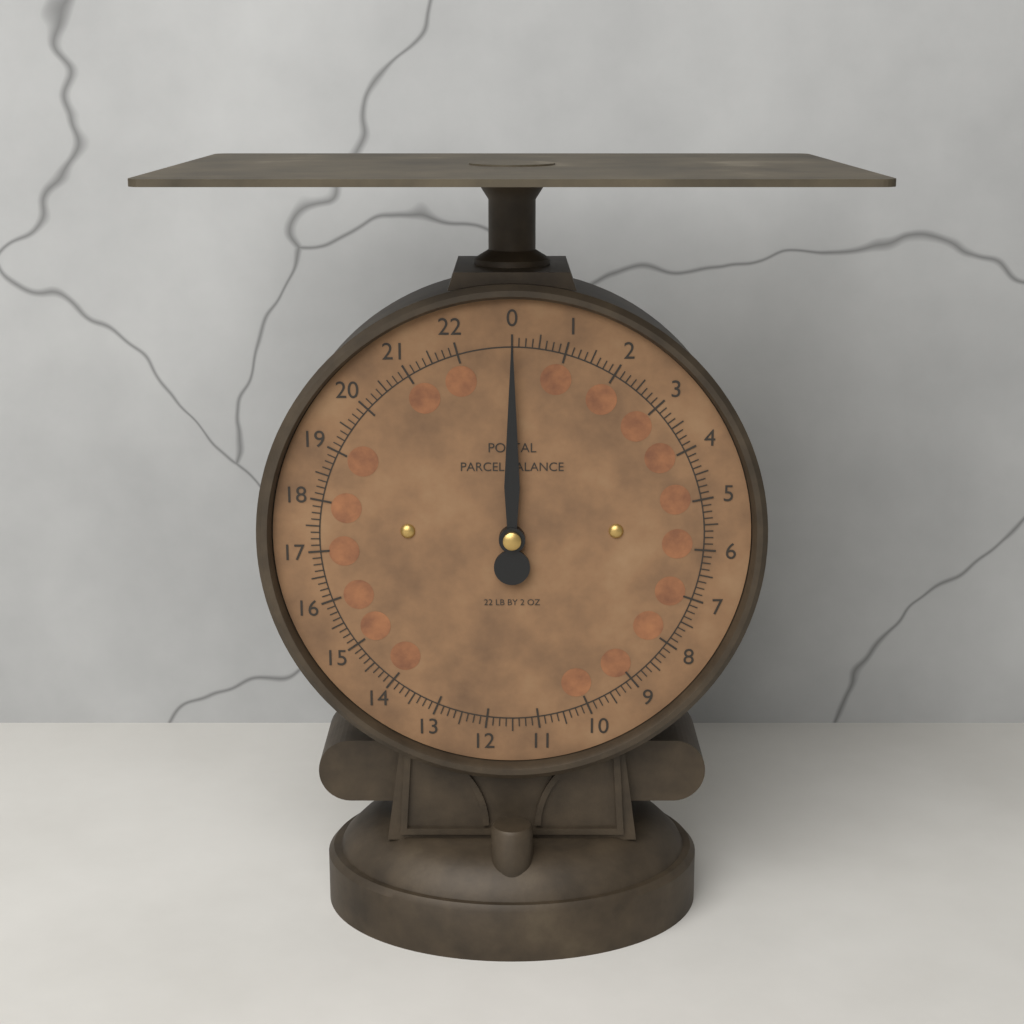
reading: 0.000 lb
